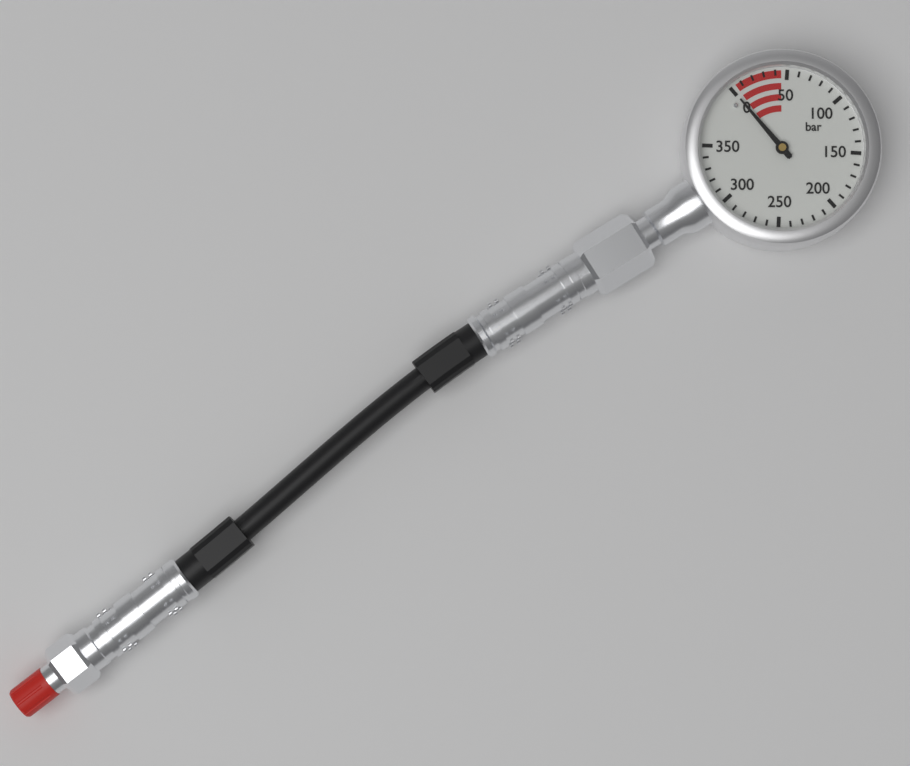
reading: 0 bar
